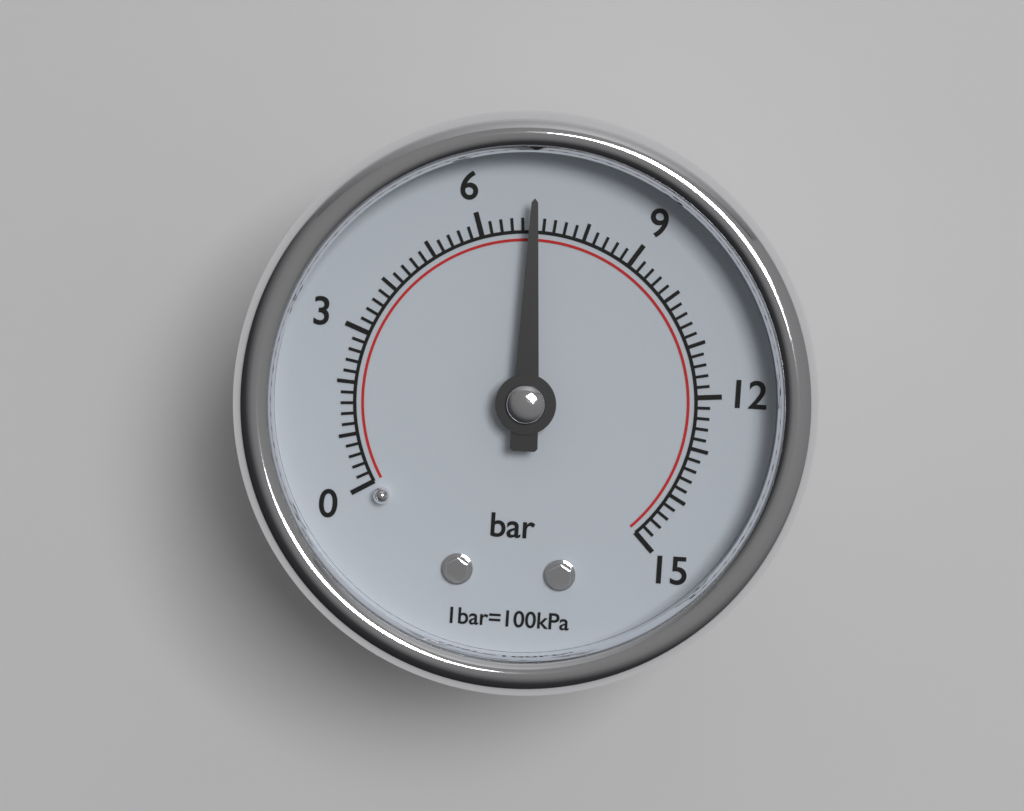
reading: 7.0 bar
